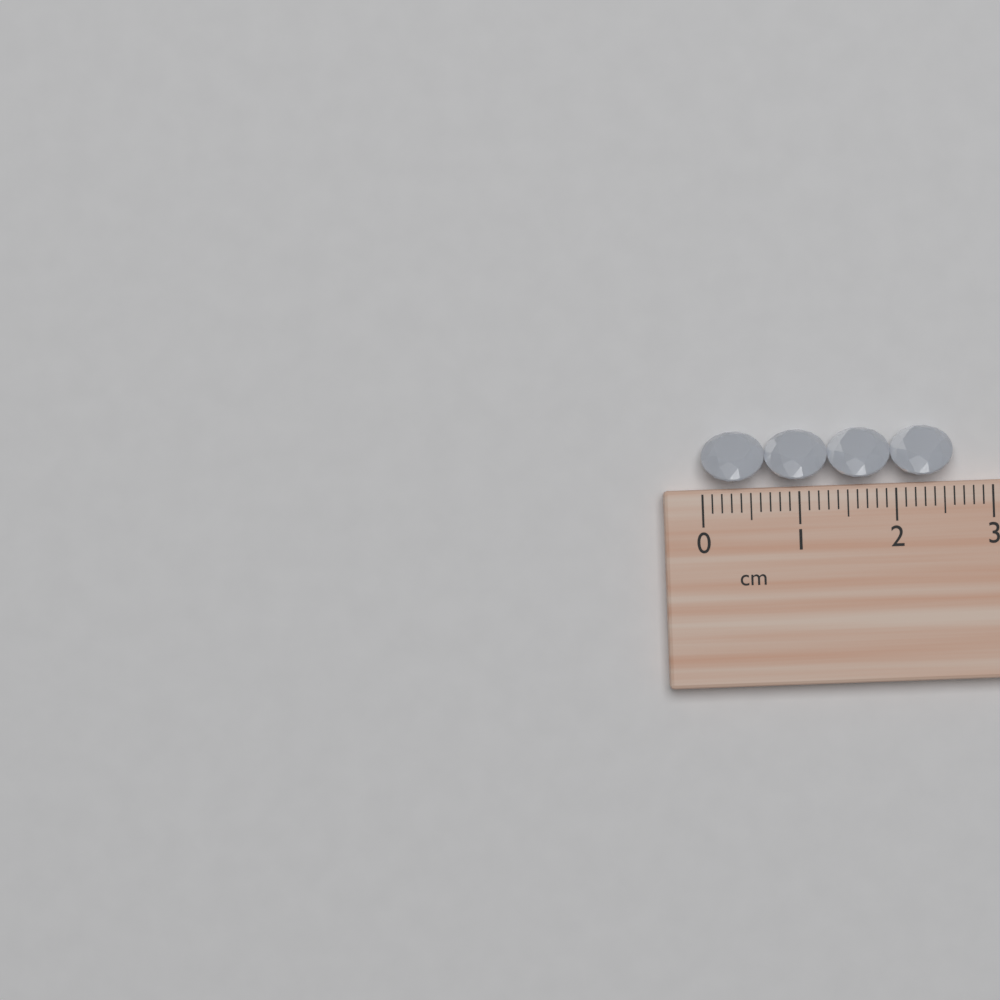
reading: 2.6 cm
